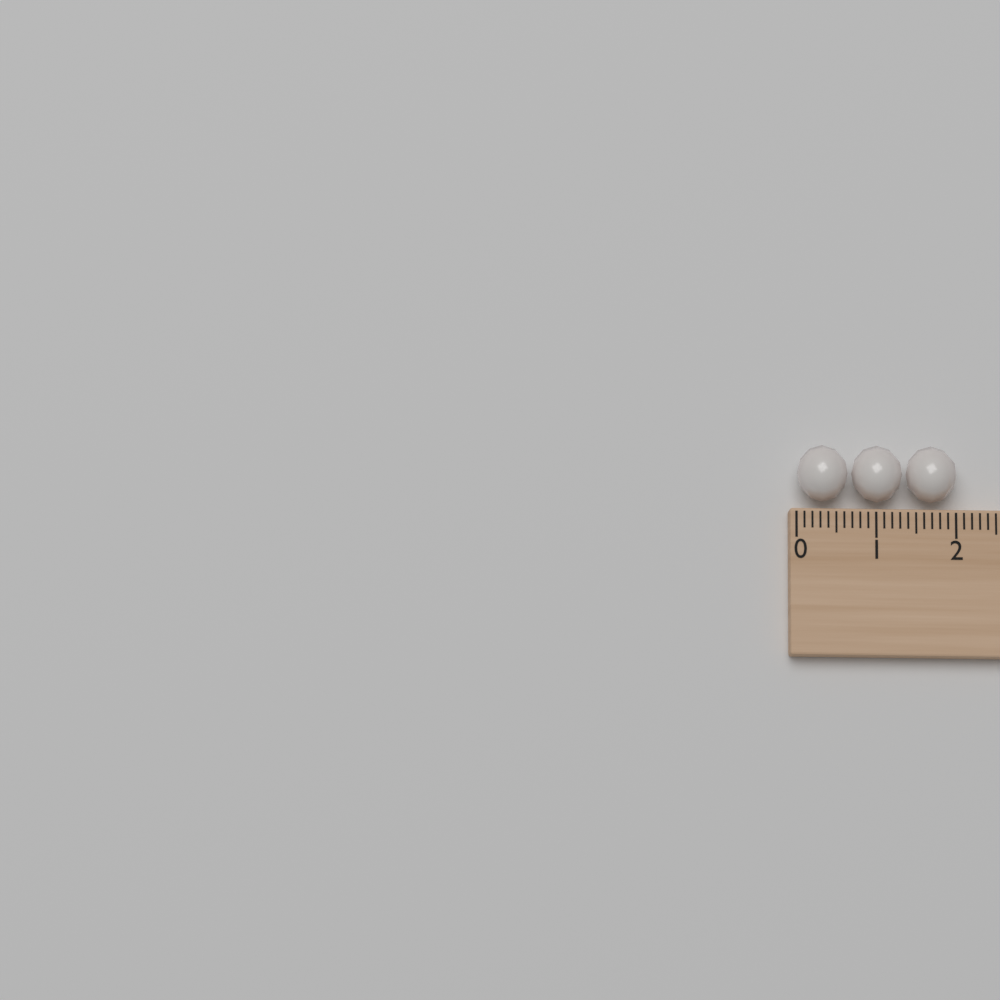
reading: 2.0 (no unit)
